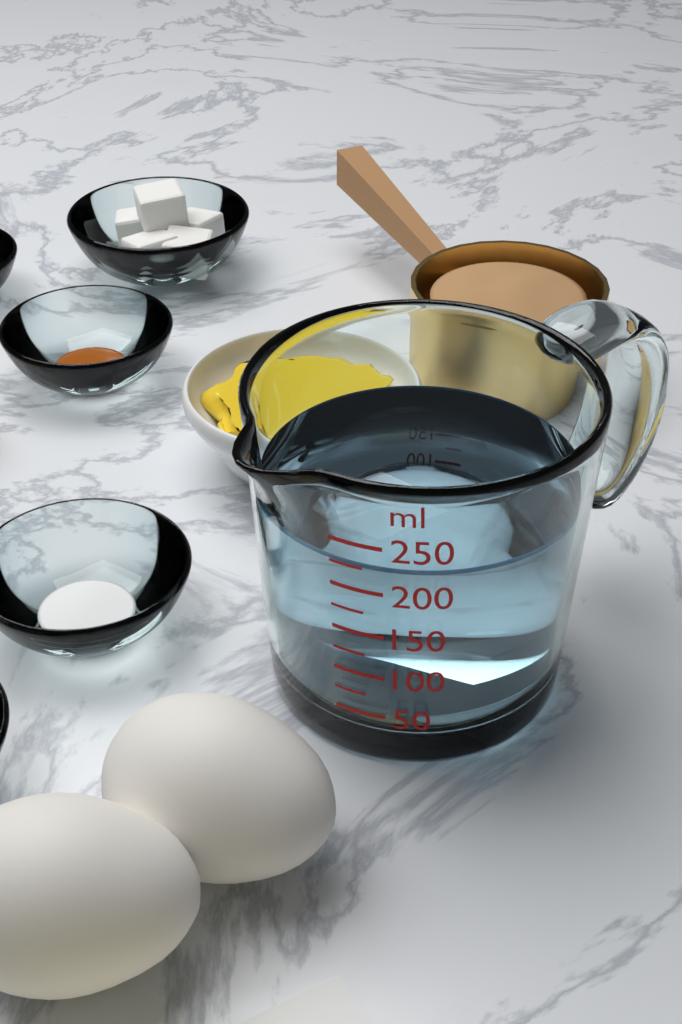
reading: 225 ml
